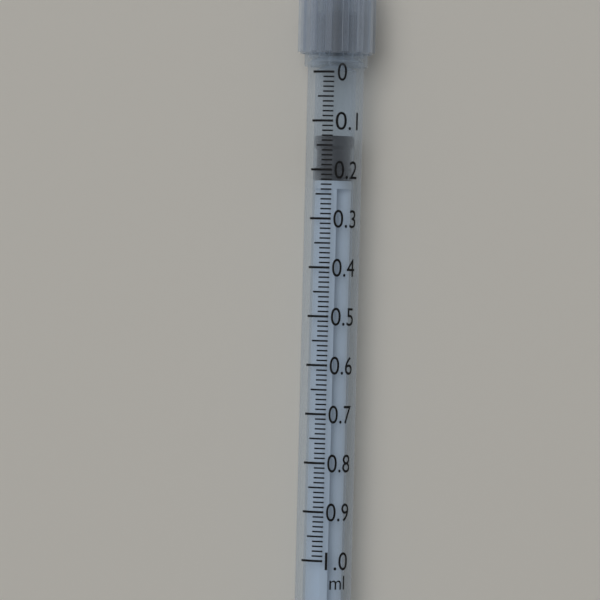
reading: 0.13 ml
